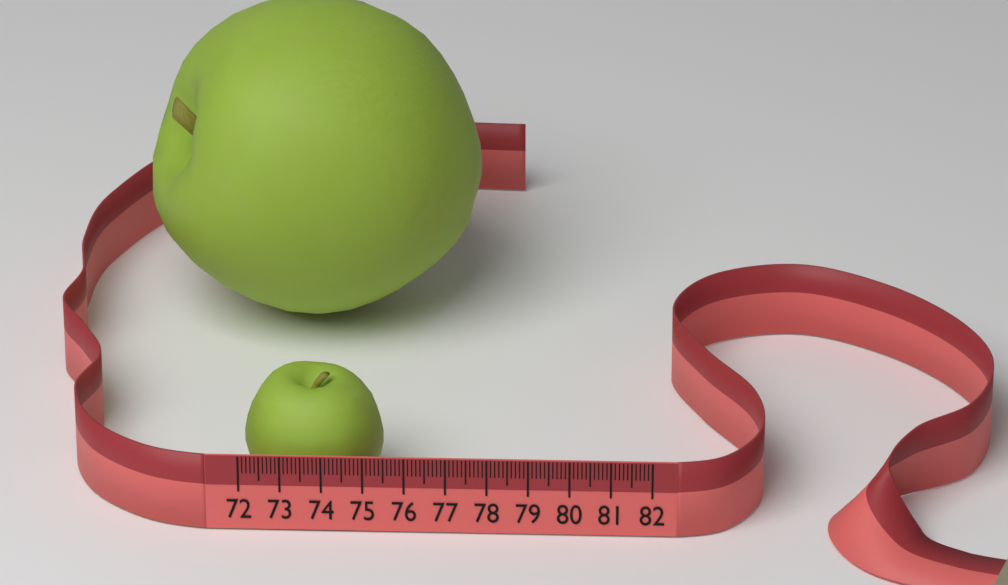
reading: 75.4 (no unit)
